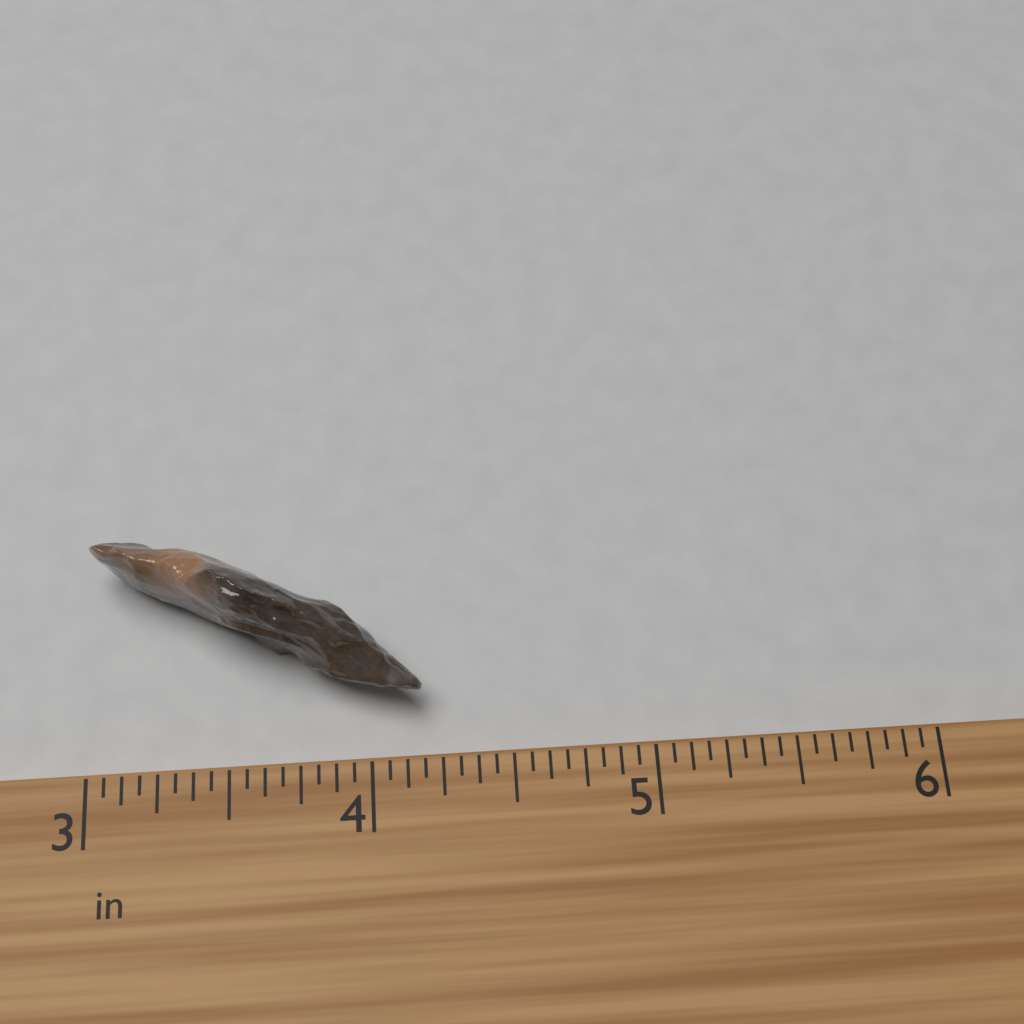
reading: 4.1875 in
